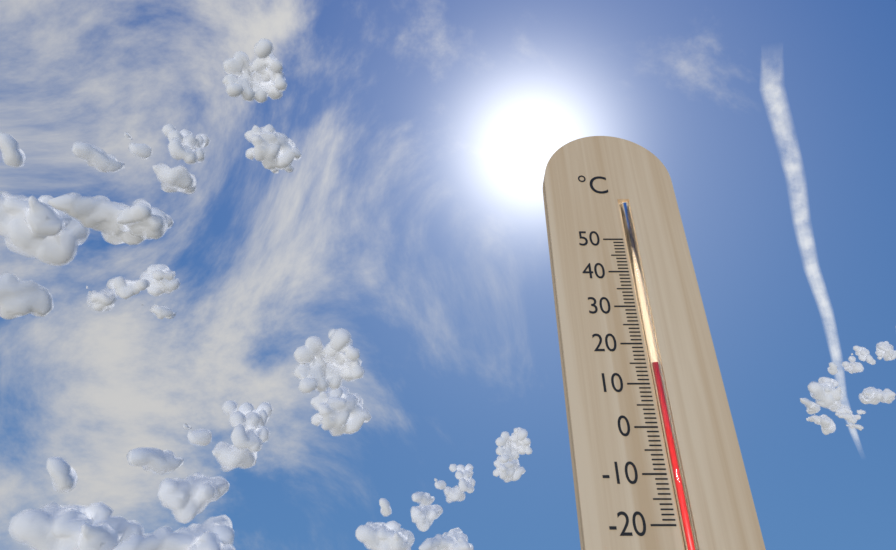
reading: 15 °C
